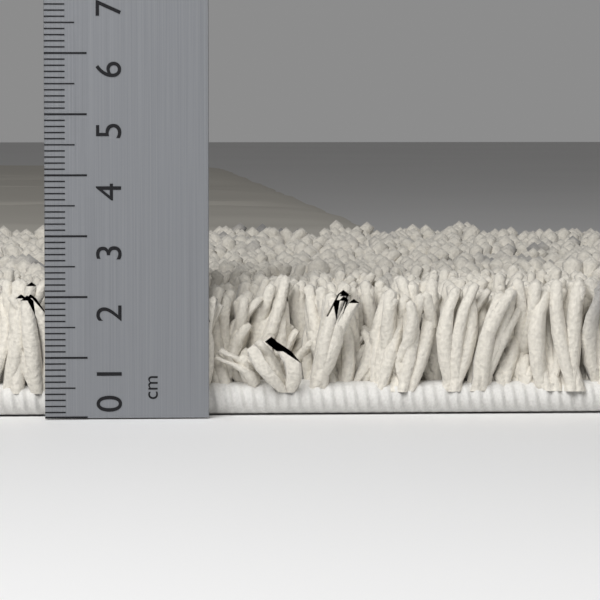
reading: 2.4 cm
